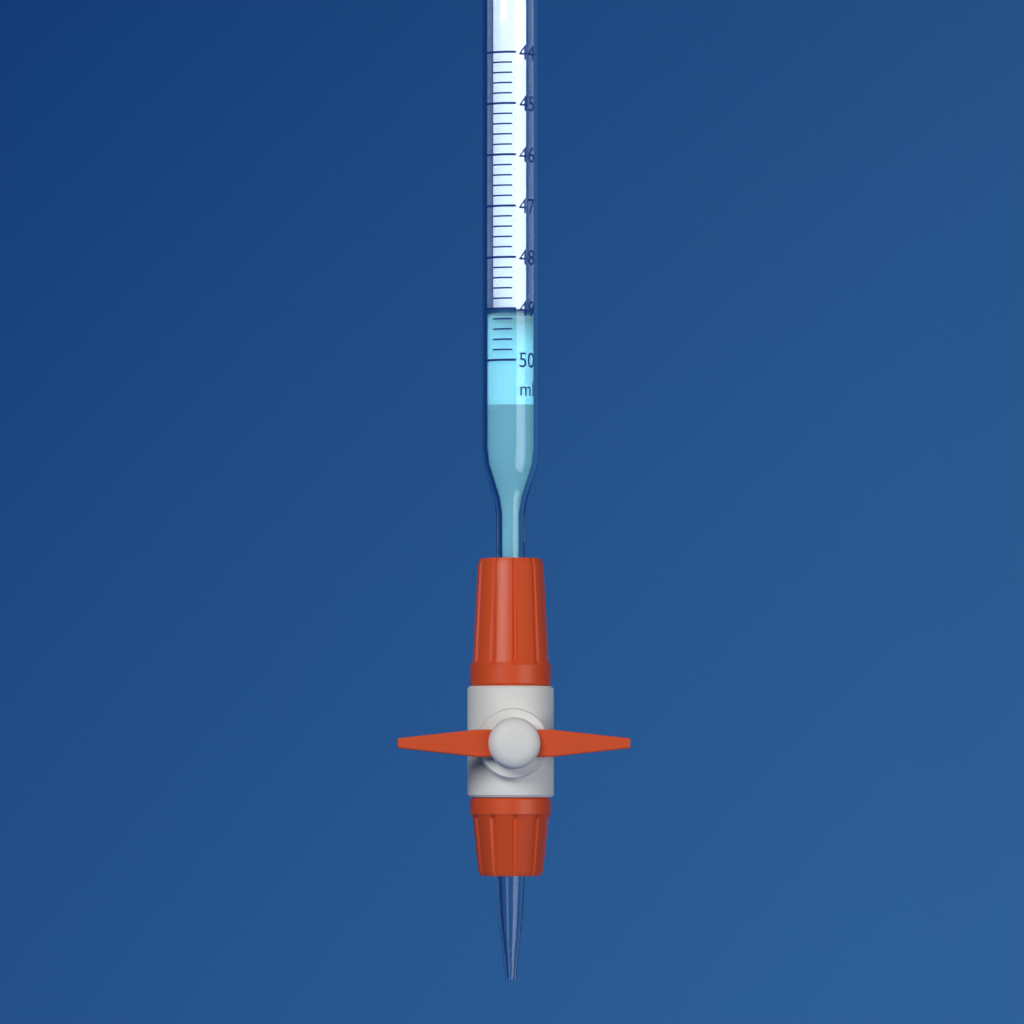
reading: 49.0 ml
